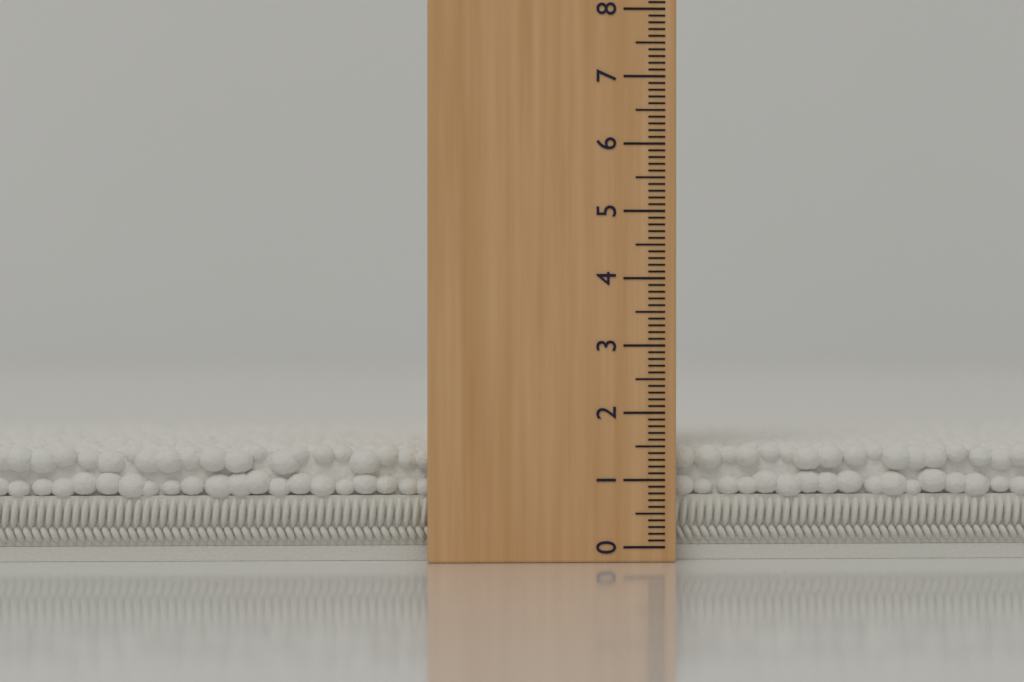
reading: 1.5 (no unit)
